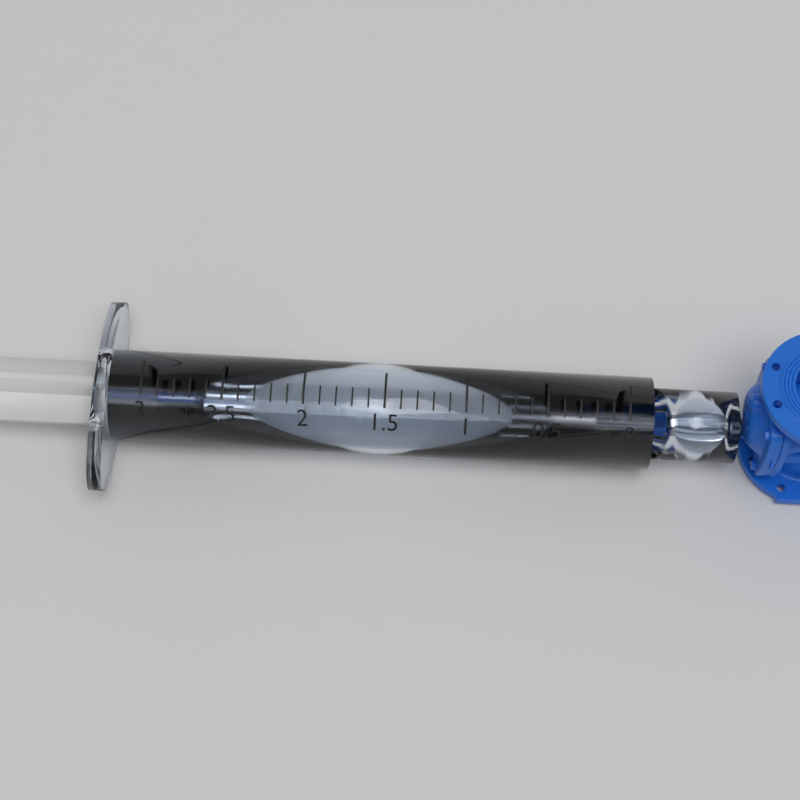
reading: 2.6 ml
